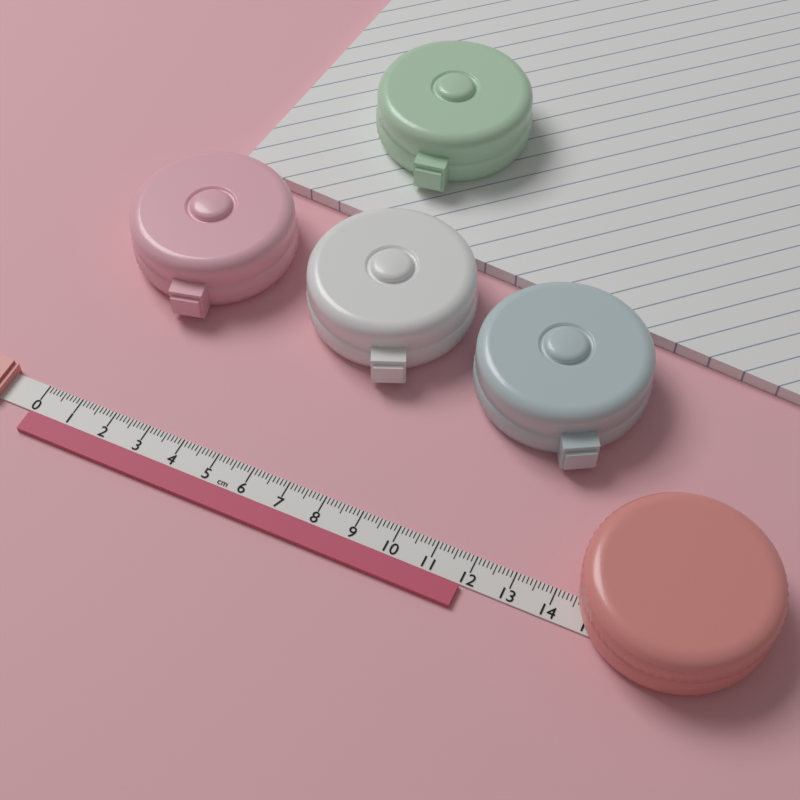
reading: 11.9 cm
